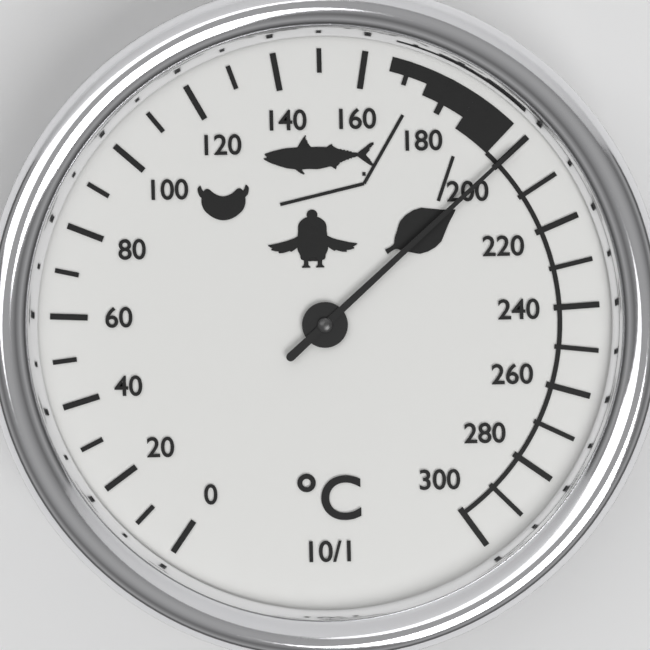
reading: 200 °C
